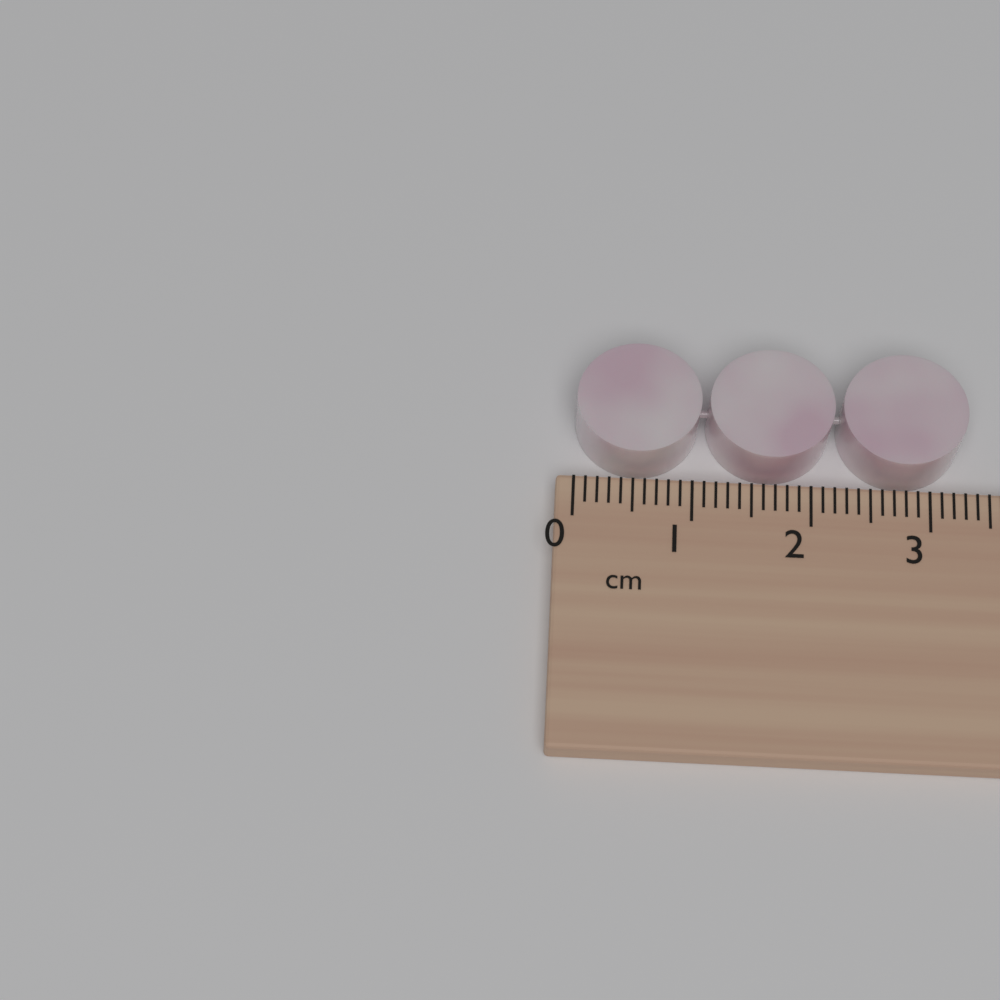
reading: 3.3 cm
